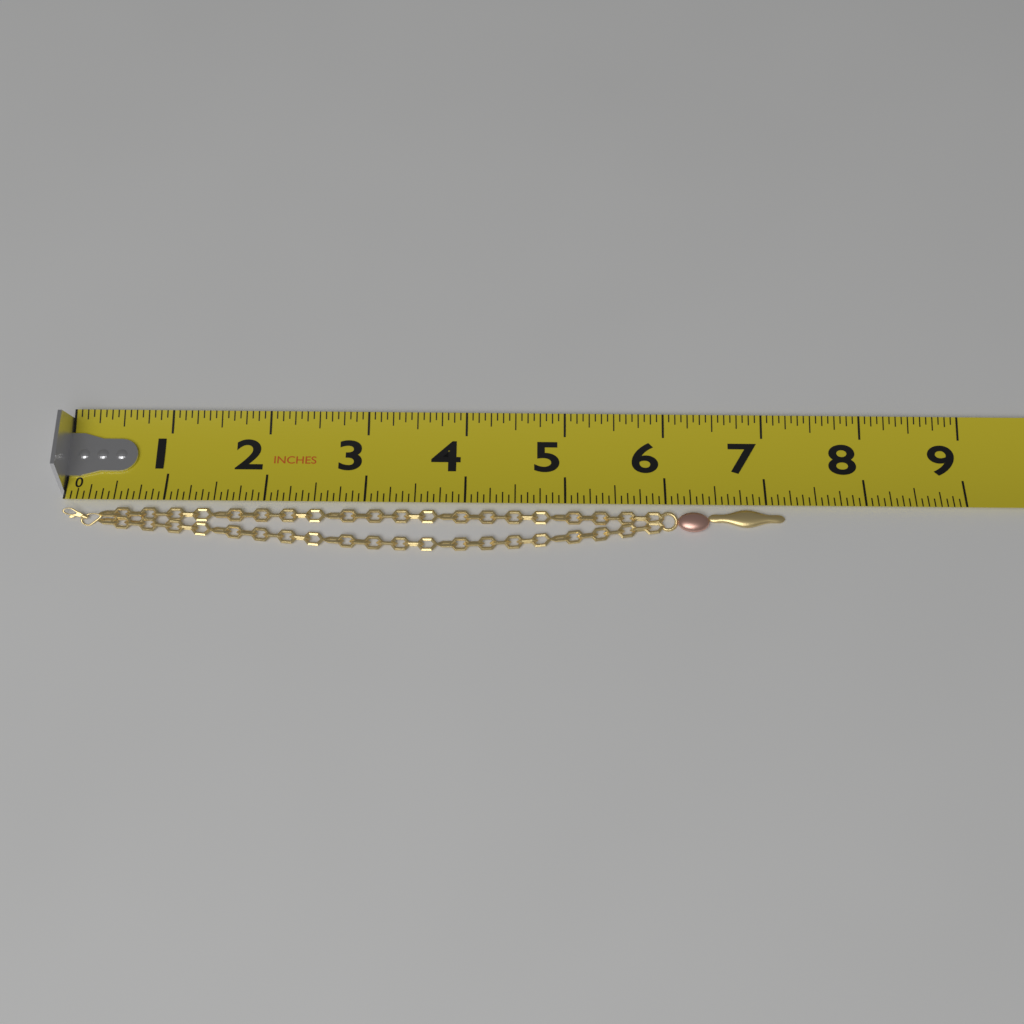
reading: 7.1875 in
